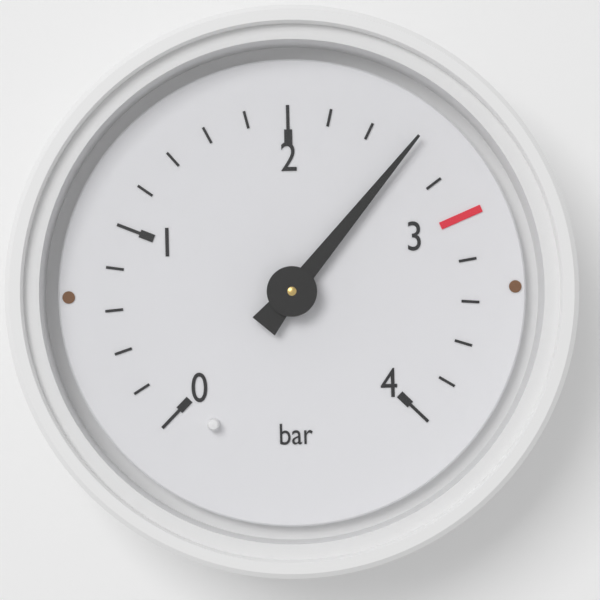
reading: 2.6 bar
